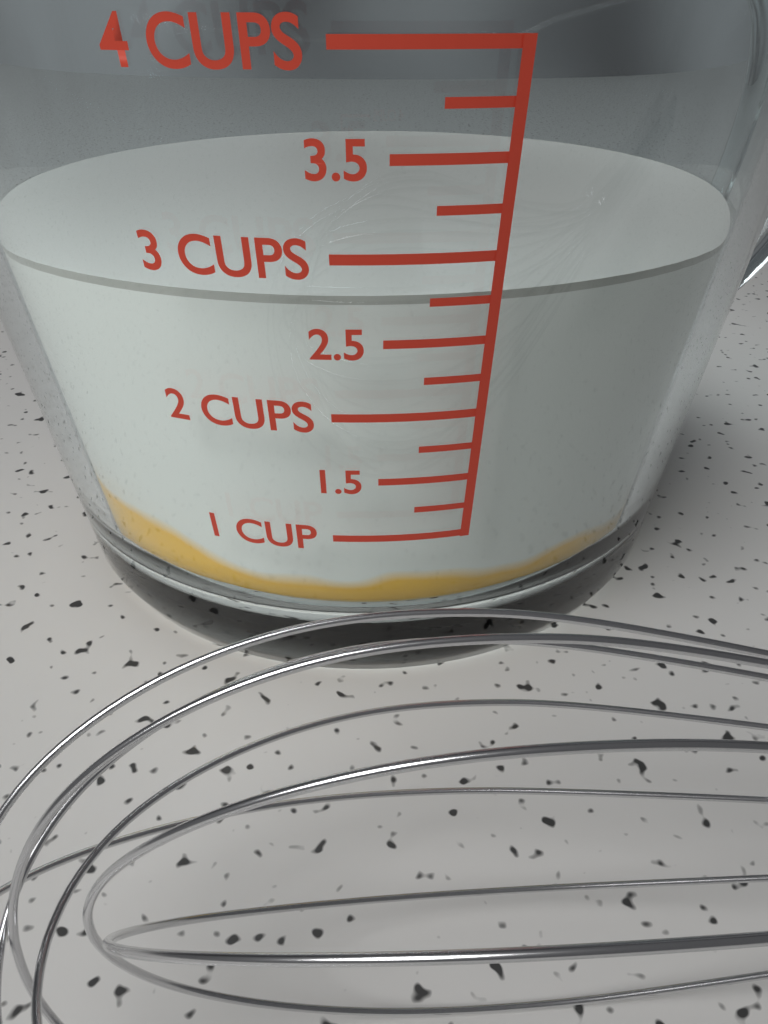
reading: 2.75 cups
